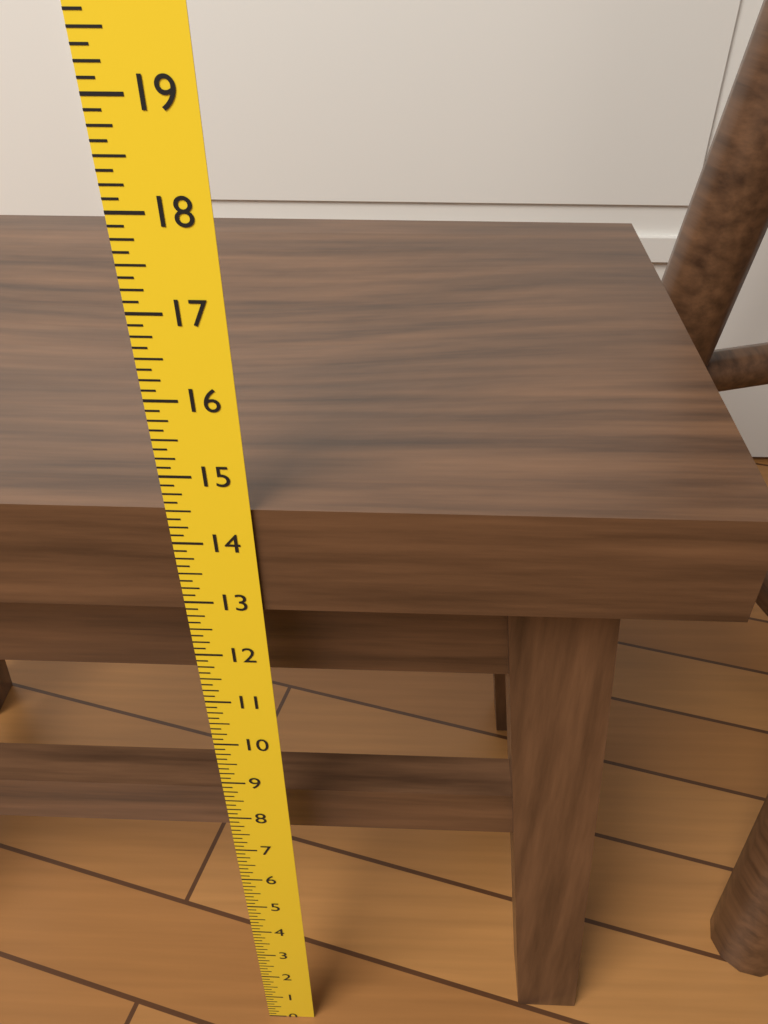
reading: 14.500 in
